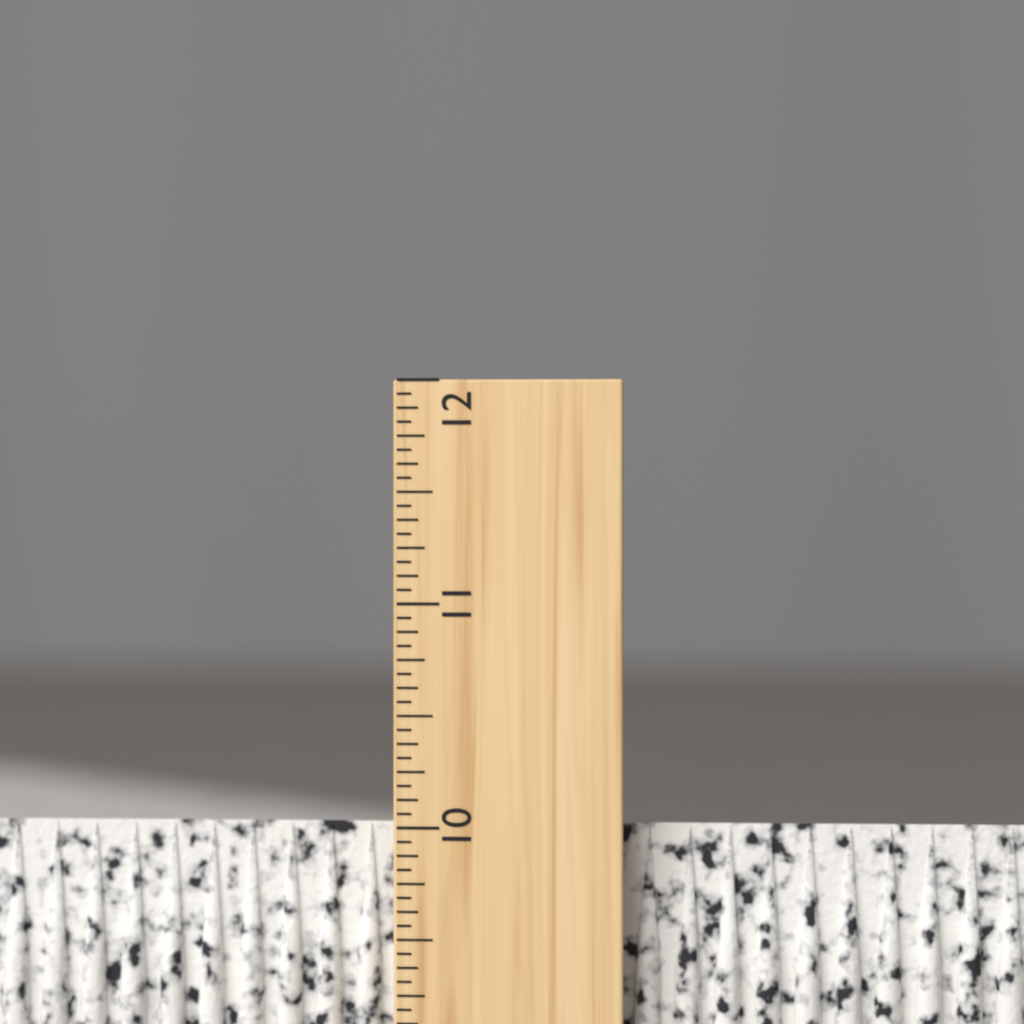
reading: 10.0000 inch
